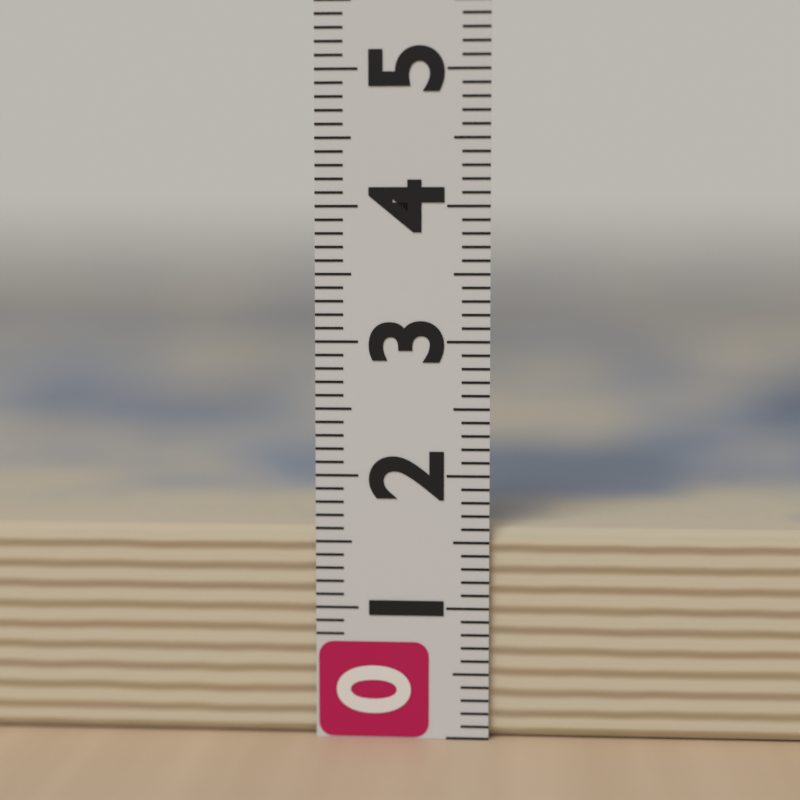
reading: 1.6 (no unit)
